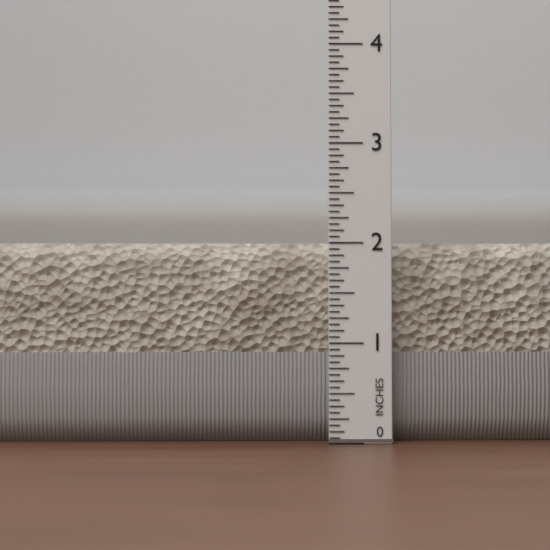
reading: 2.0000 in
